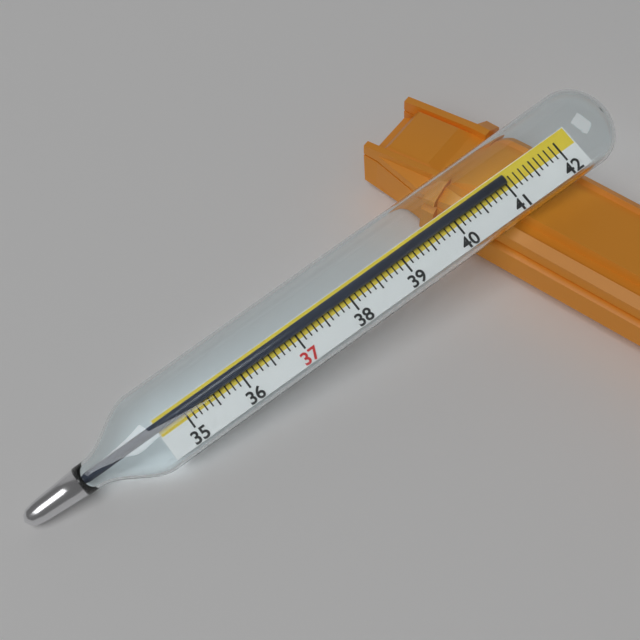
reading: 41.0 (no unit)
